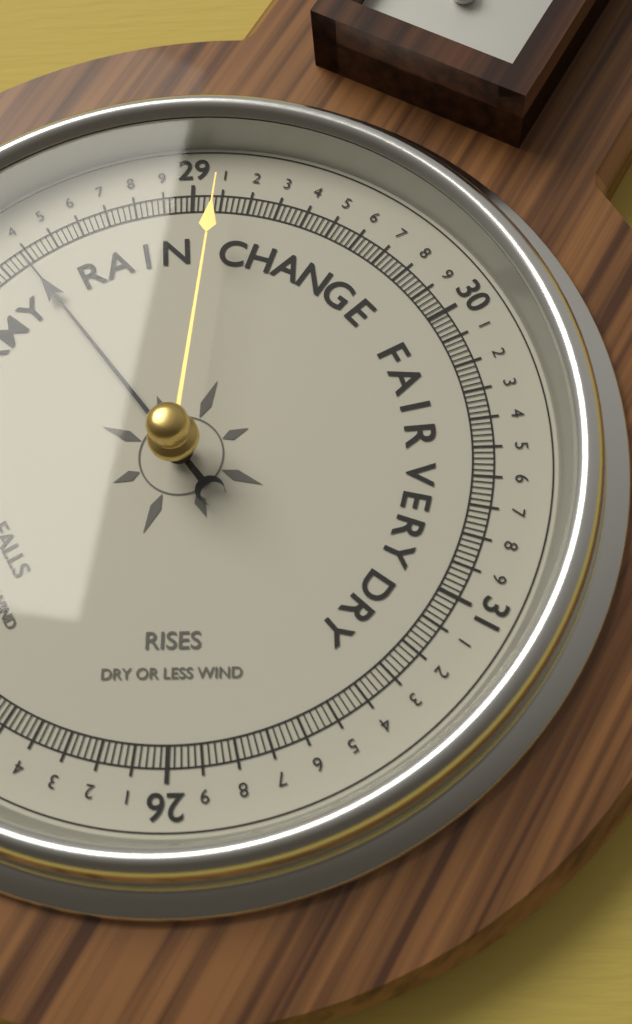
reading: 28.38 (no unit)
